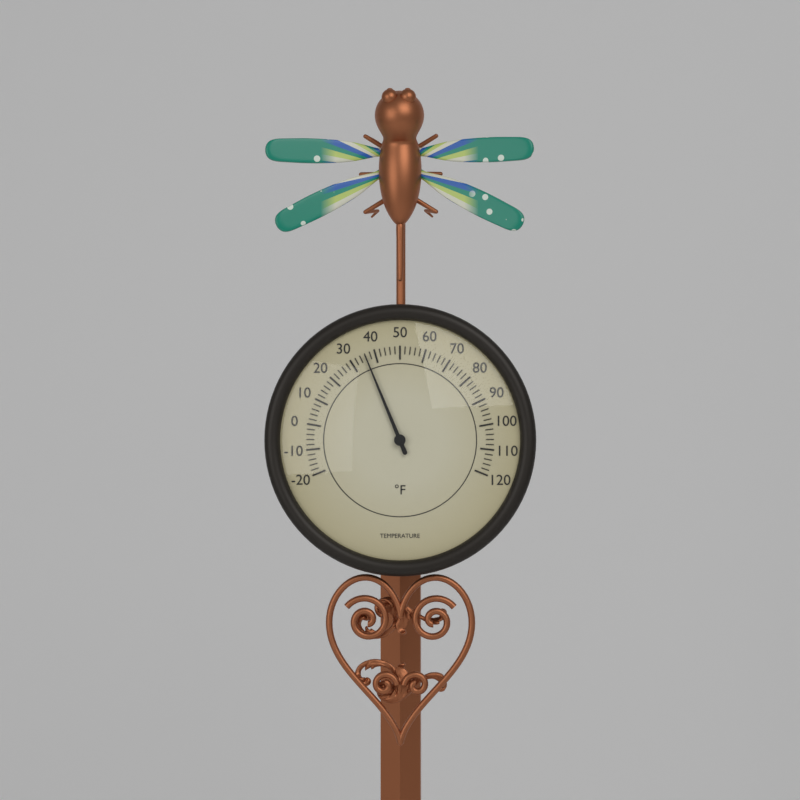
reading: 36 °F
